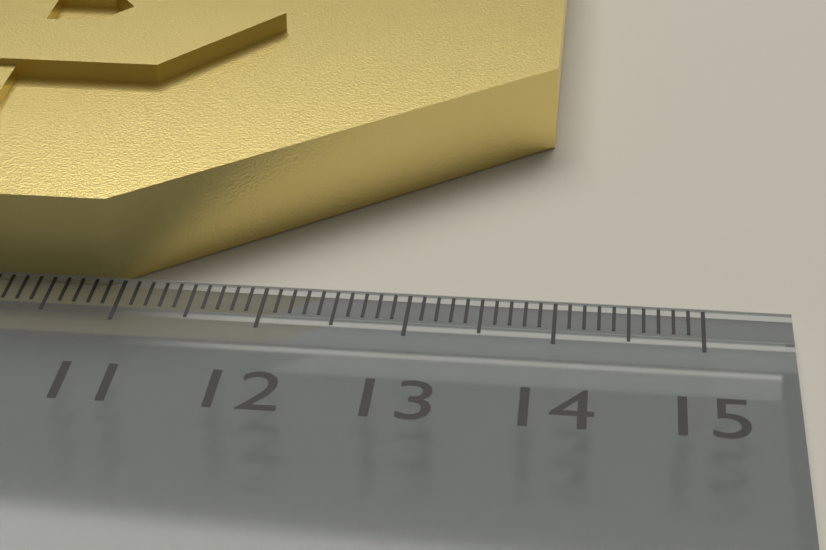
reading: 13.9 cm
